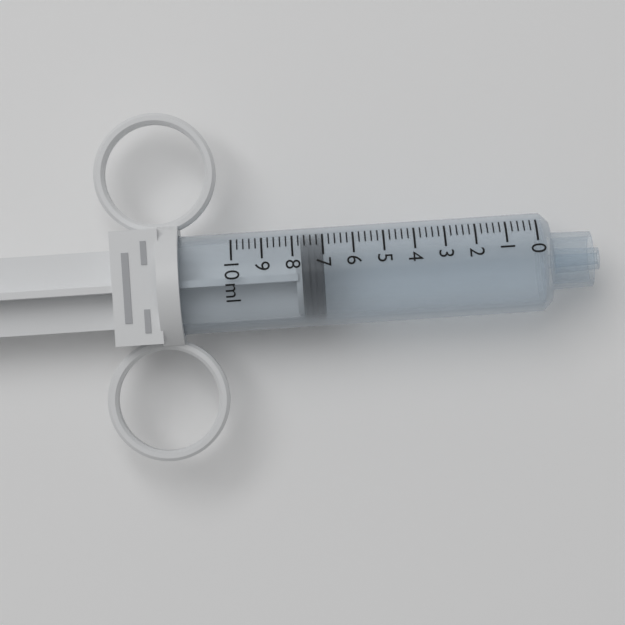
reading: 7.0 ml
